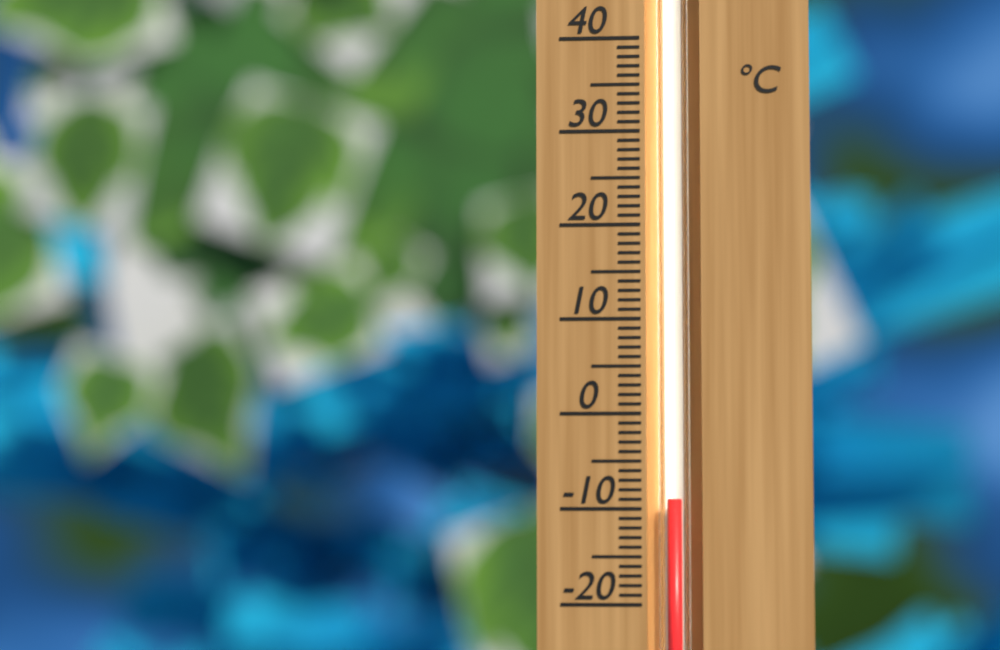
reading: -9 °C
